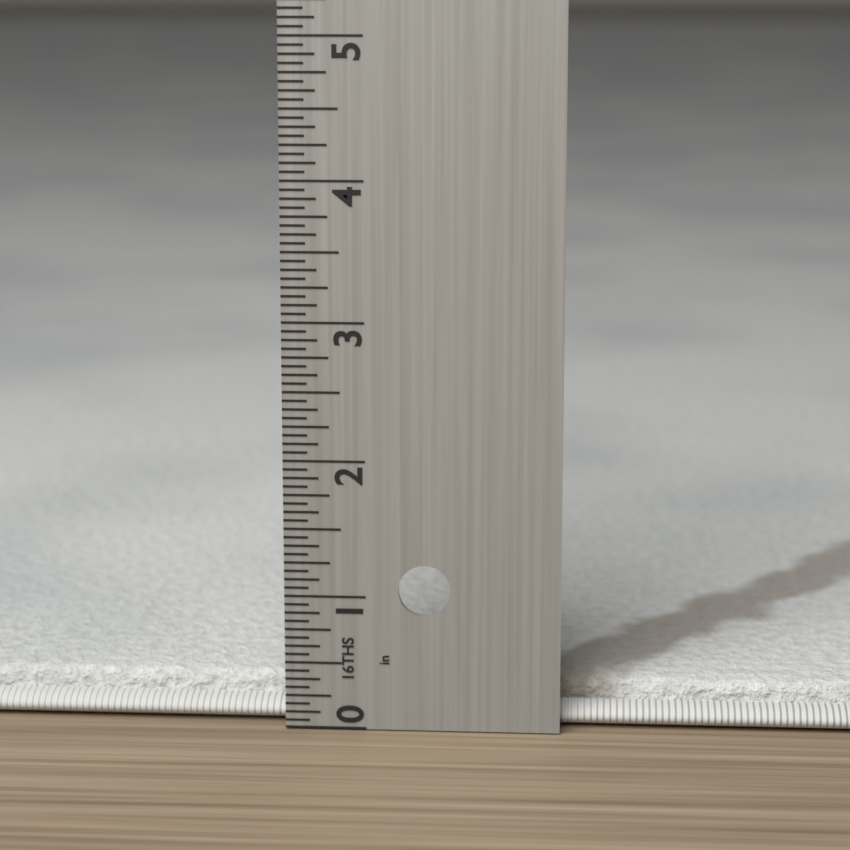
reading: 0.3125 in
